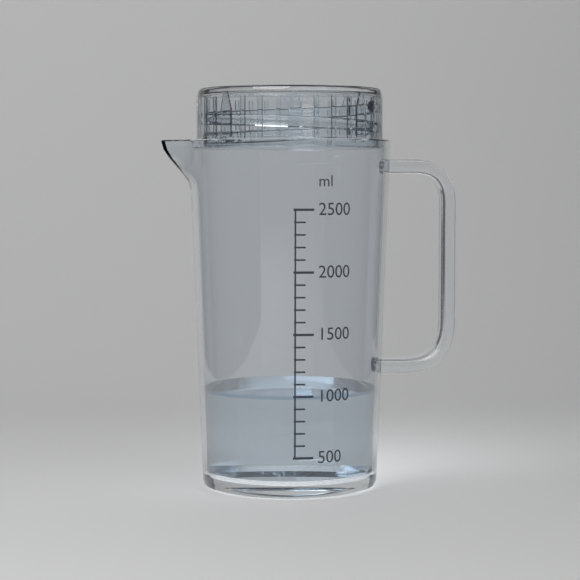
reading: 1000 ml
